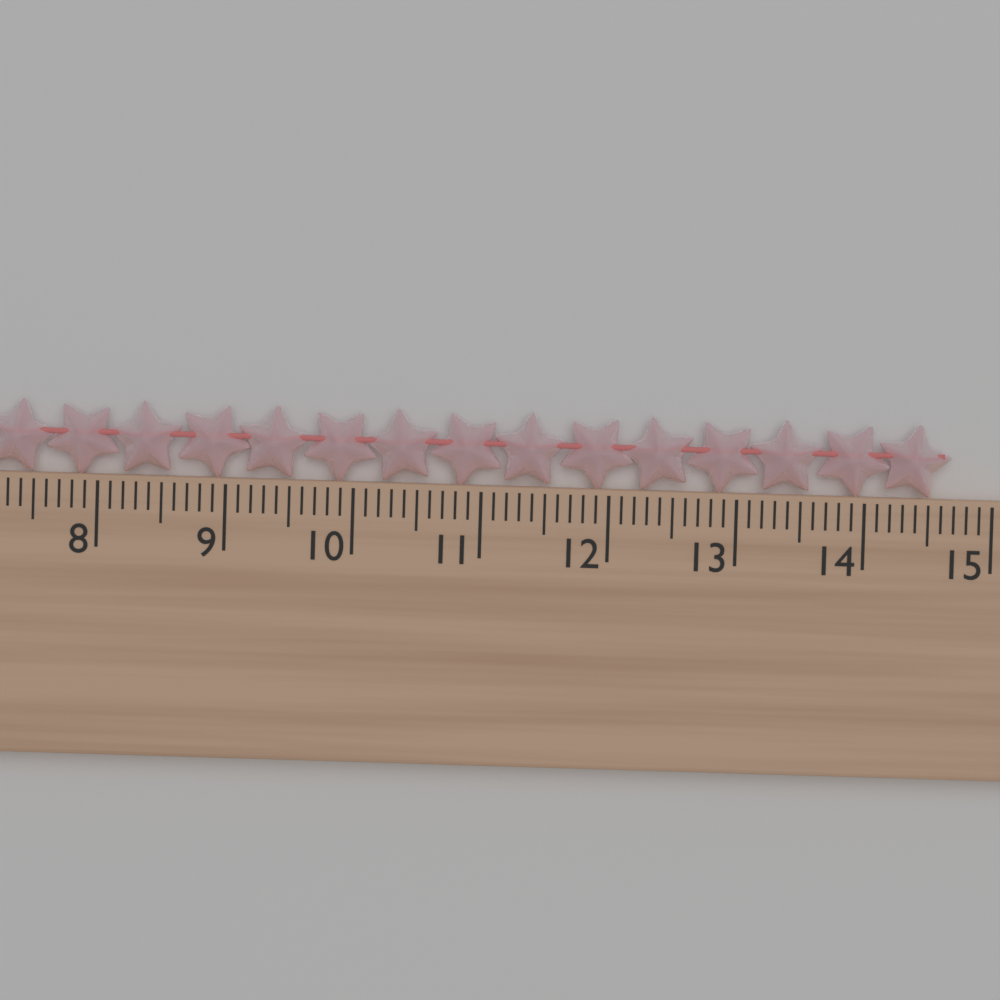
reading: 14.7 cm
